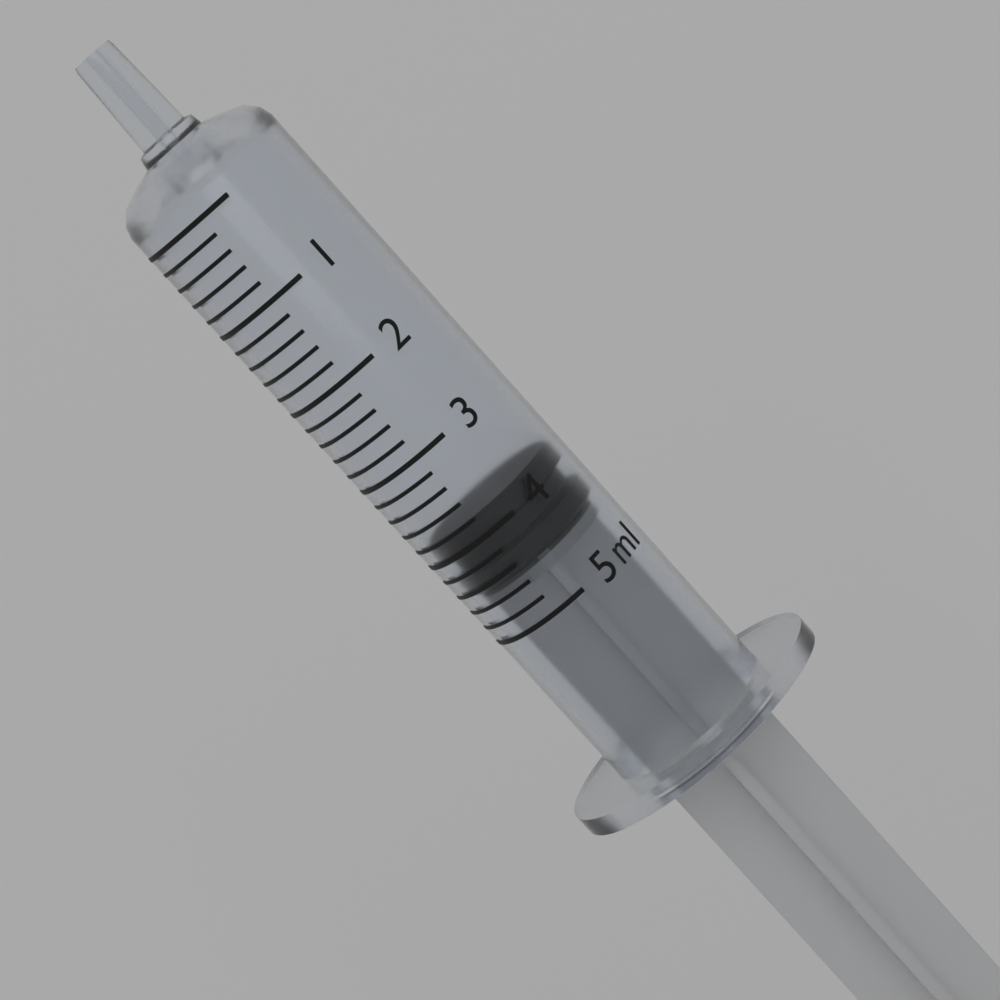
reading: 3.8 ml
